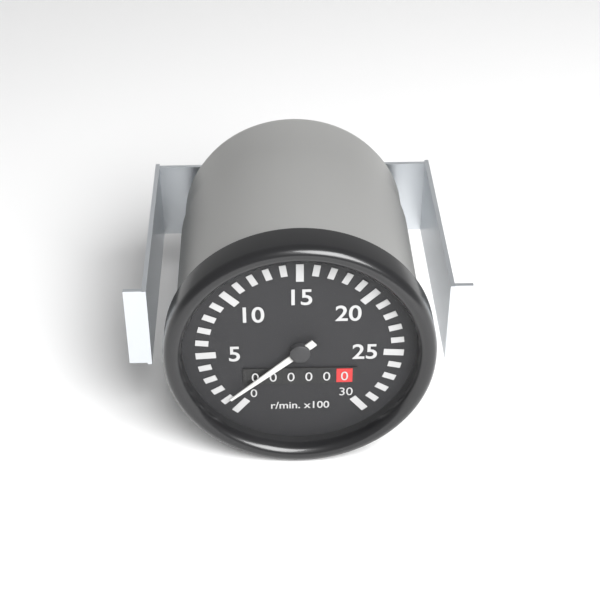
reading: 100 r/min
